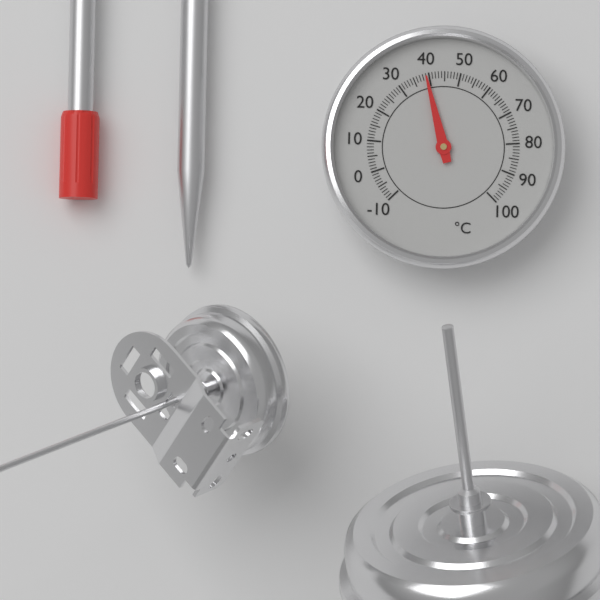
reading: 39 °C
